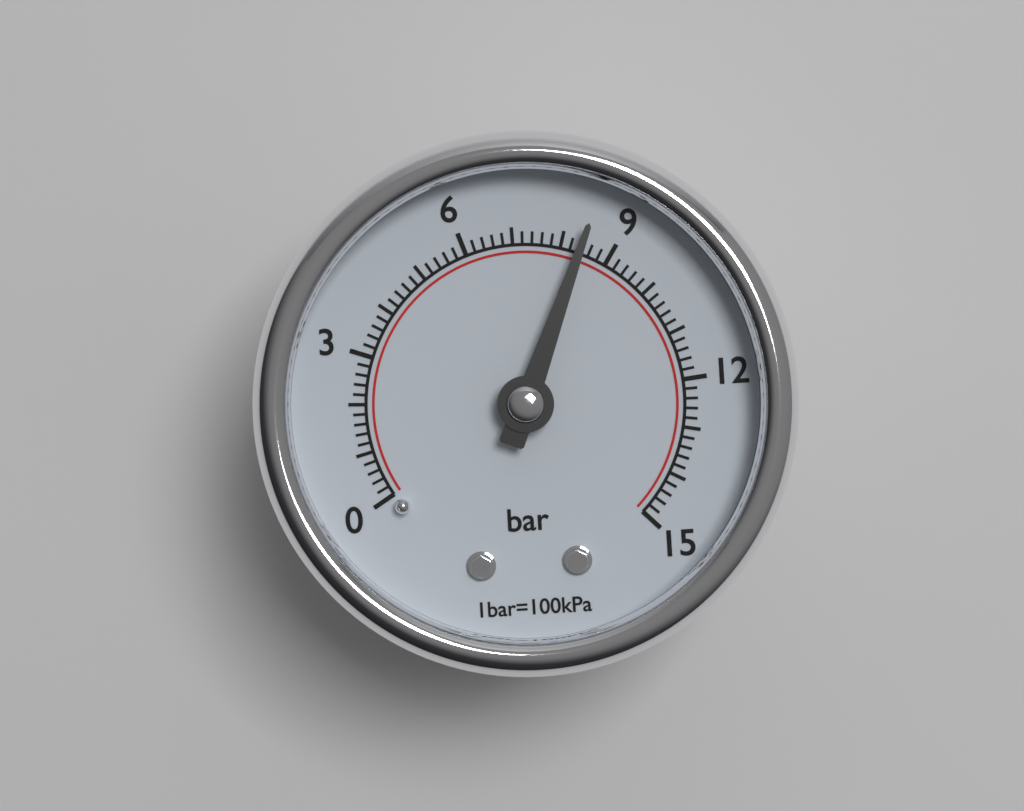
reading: 8.4 bar
